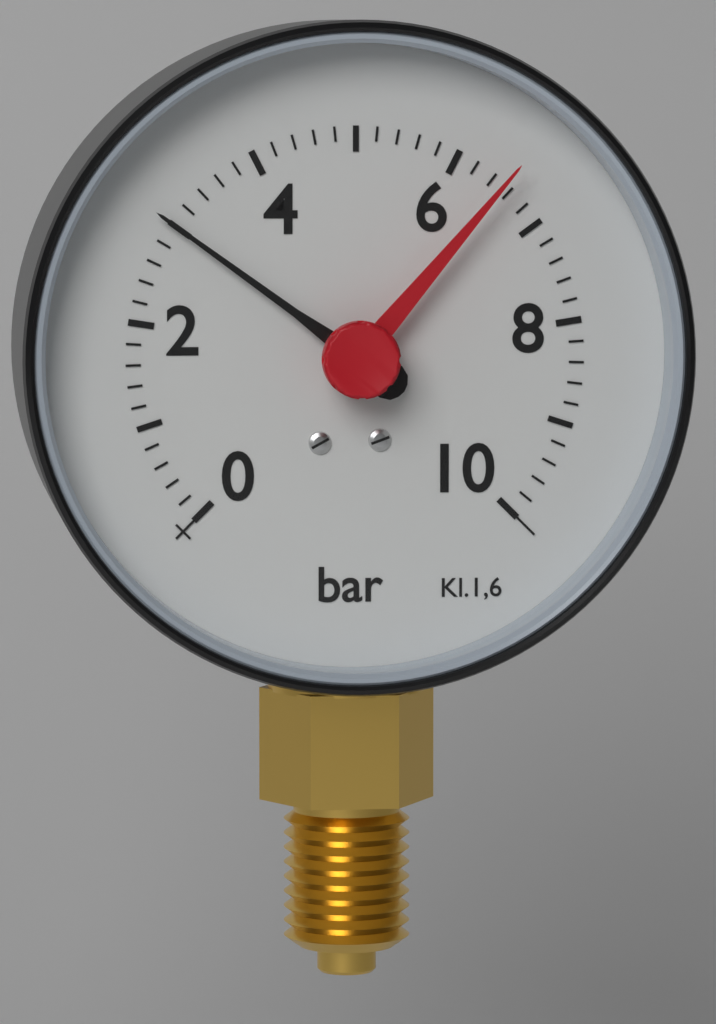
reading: 3.0 bar
